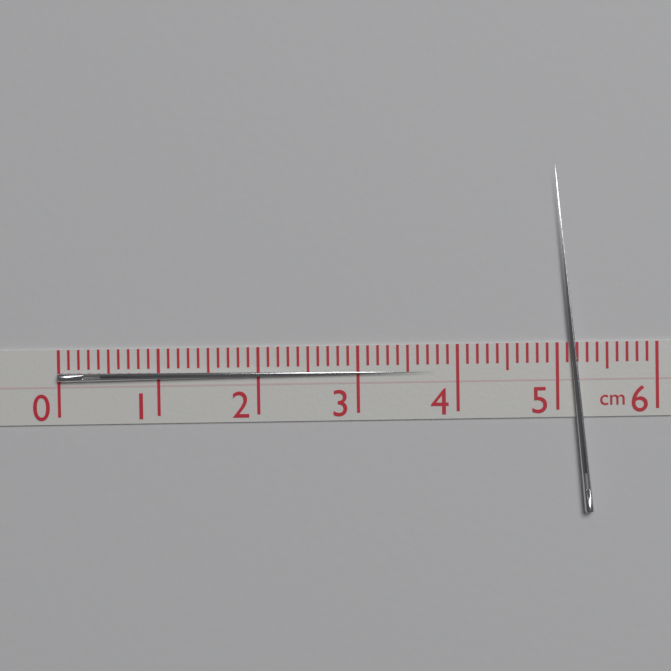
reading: 3.8 cm
